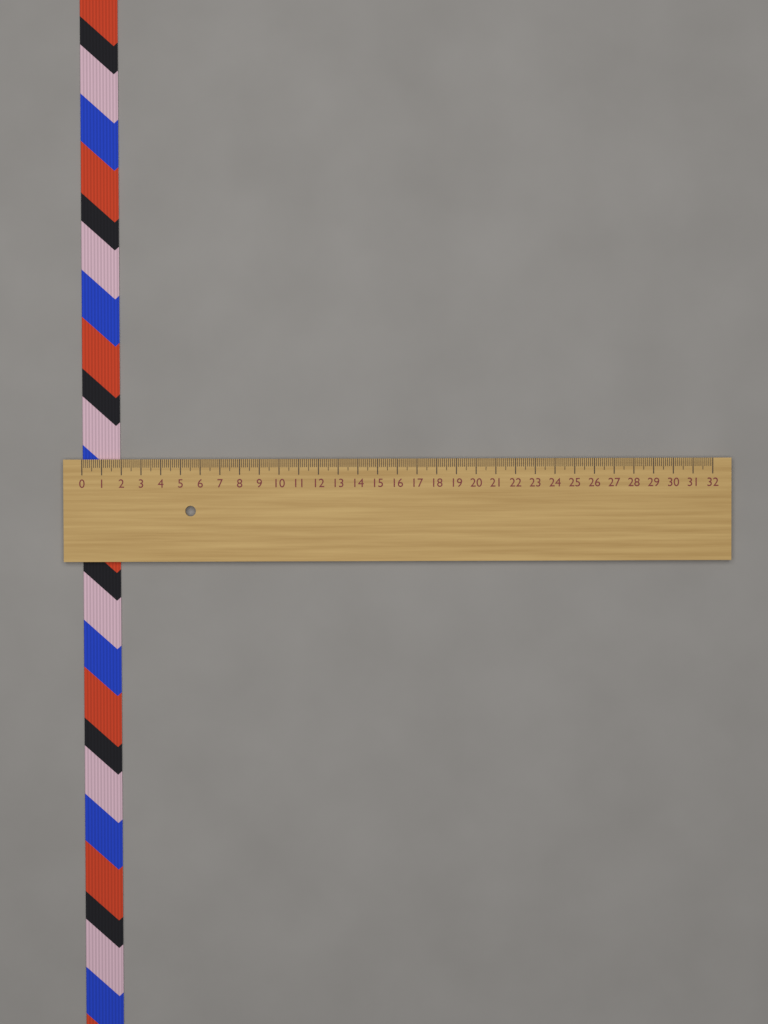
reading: 1.9 (no unit)
